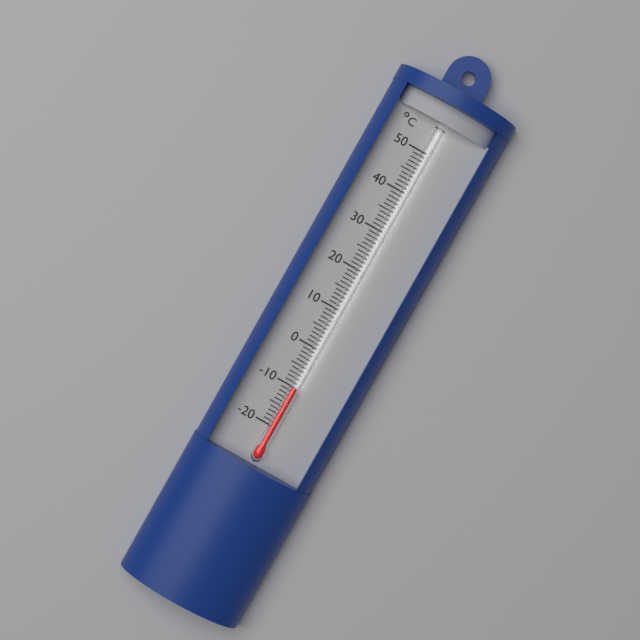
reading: -10 °C
